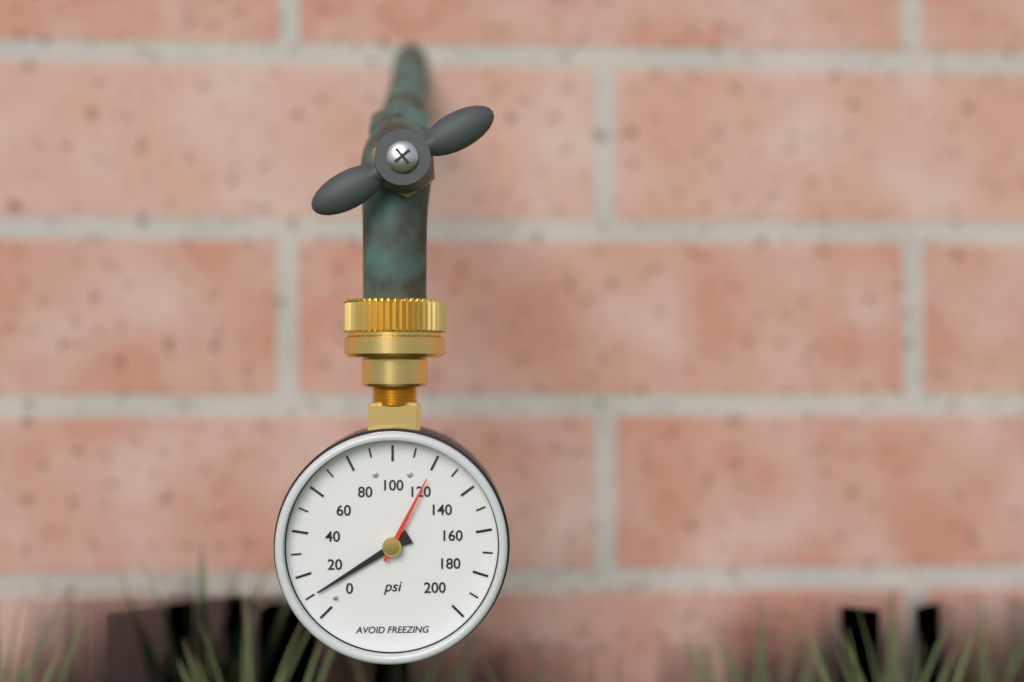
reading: 10 psi
